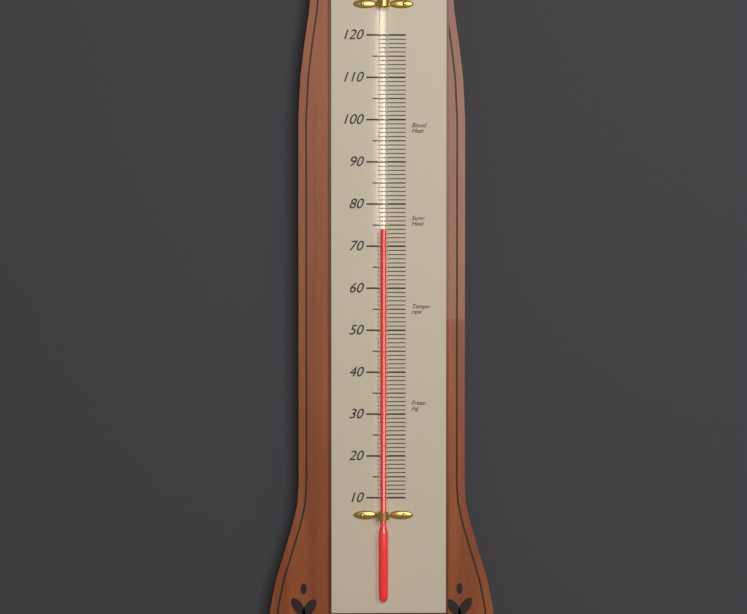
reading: 74 (no unit)
